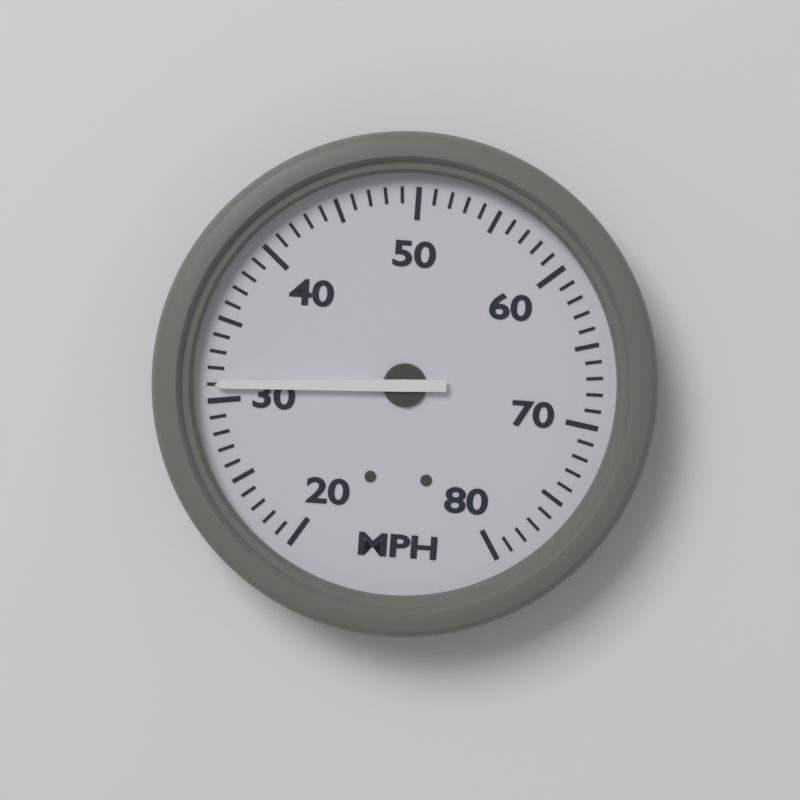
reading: 31 MPH
